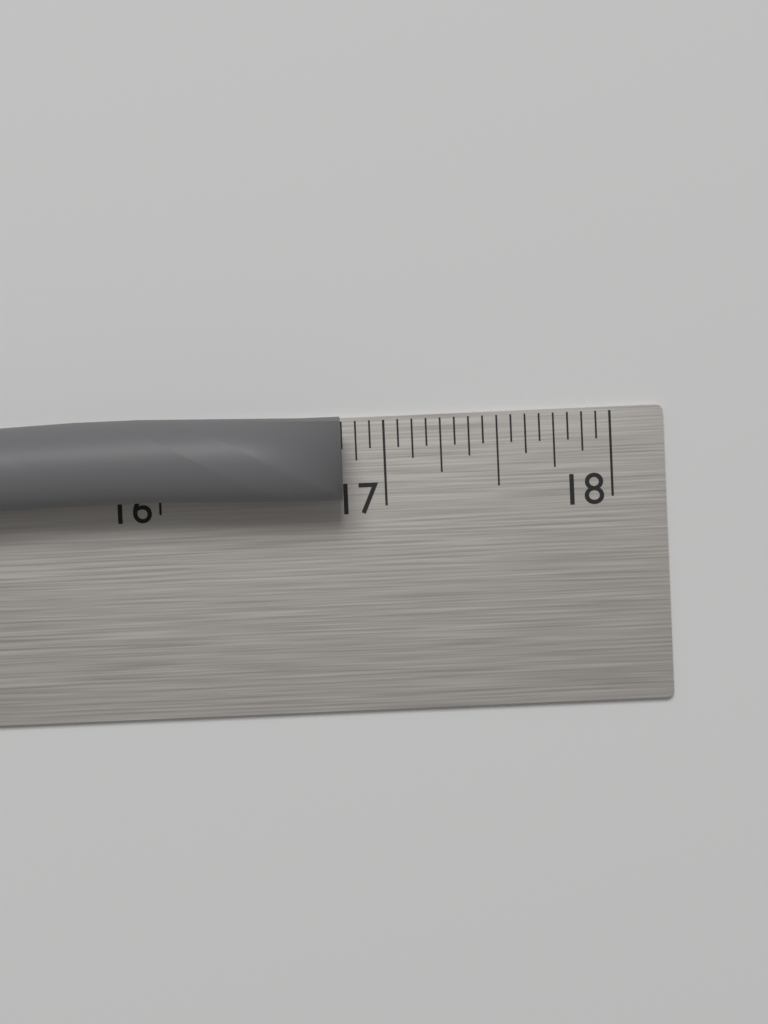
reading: 16.8125 in
